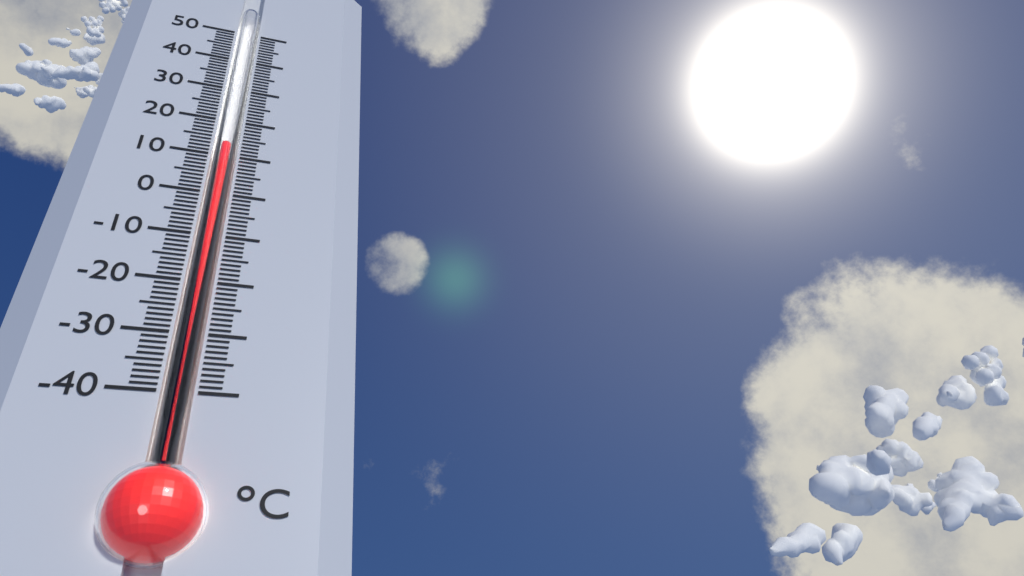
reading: 13 °C
